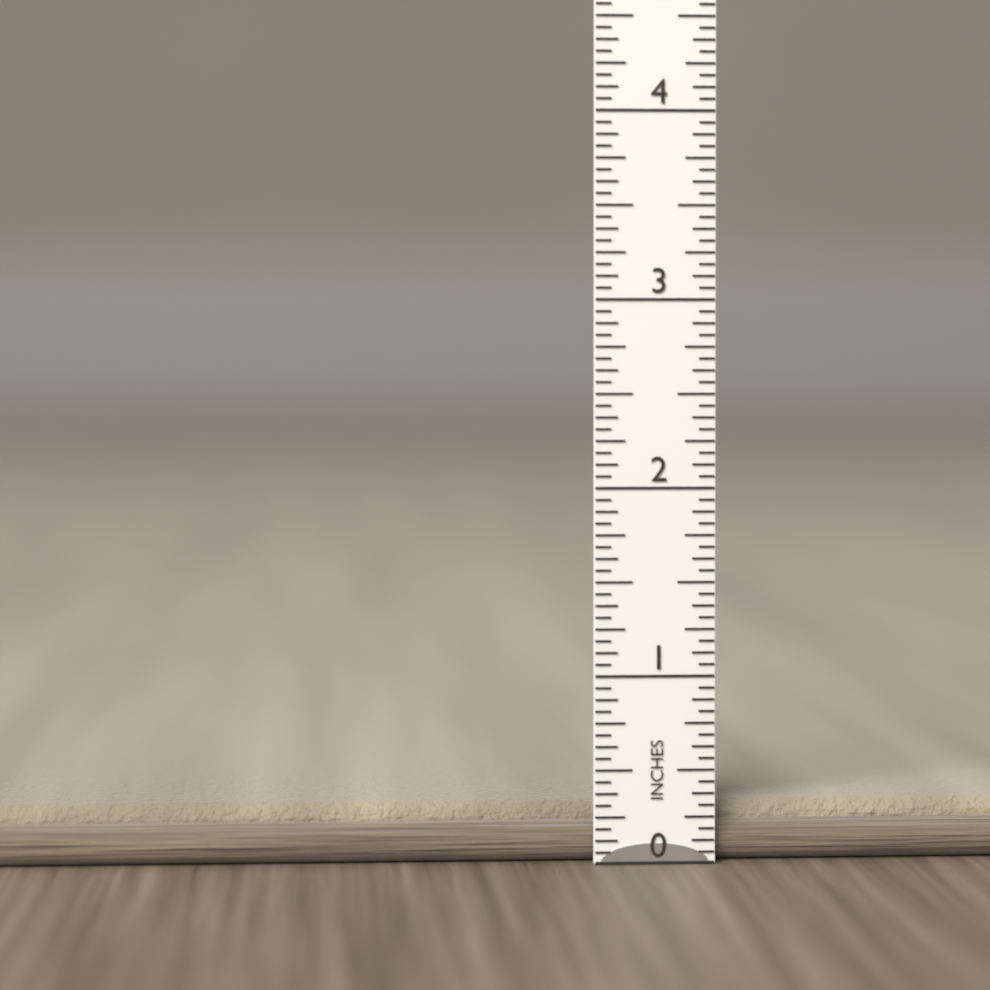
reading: 0.3125 in
